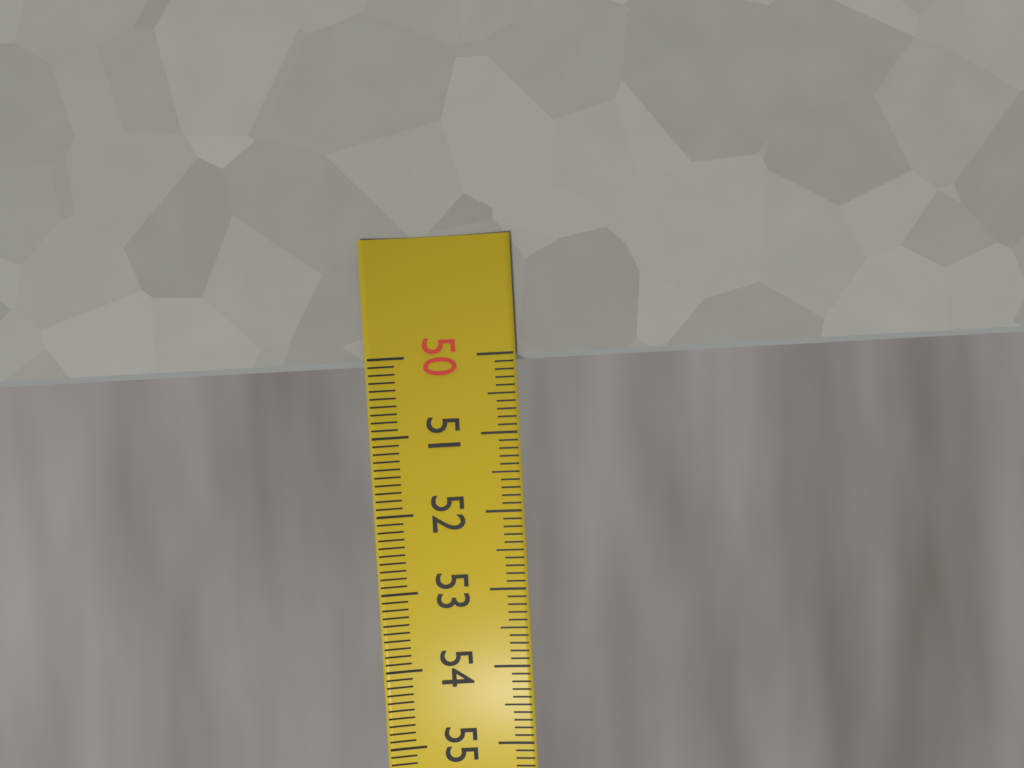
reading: 50.1 (no unit)
